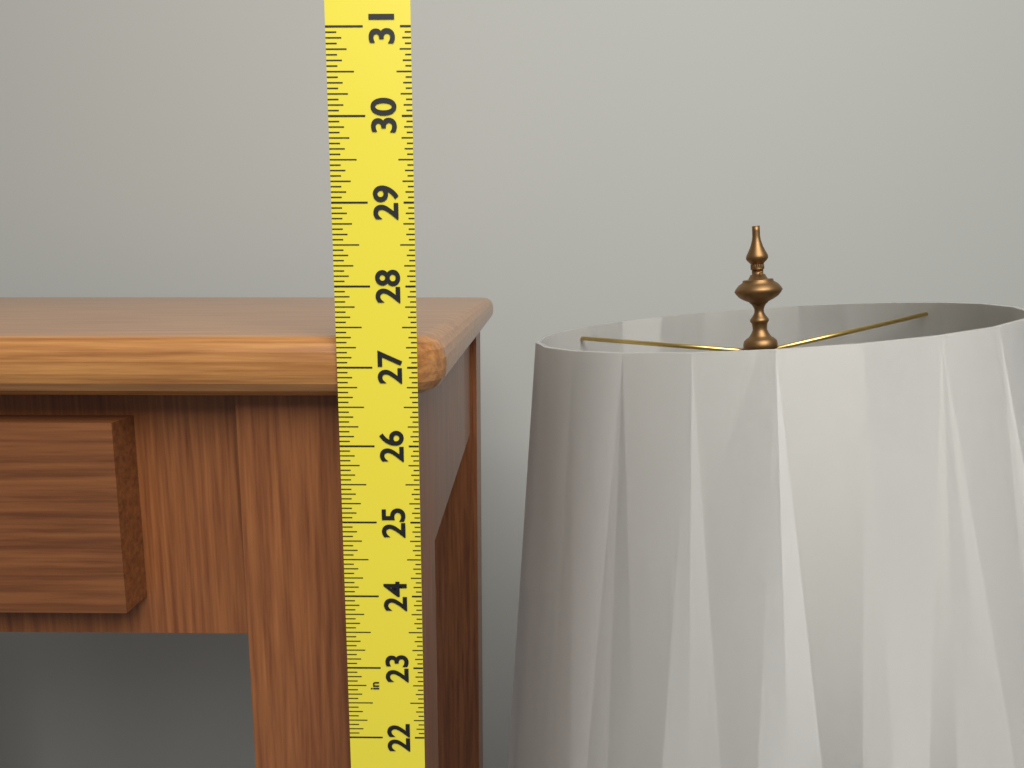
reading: 27.3750 in
